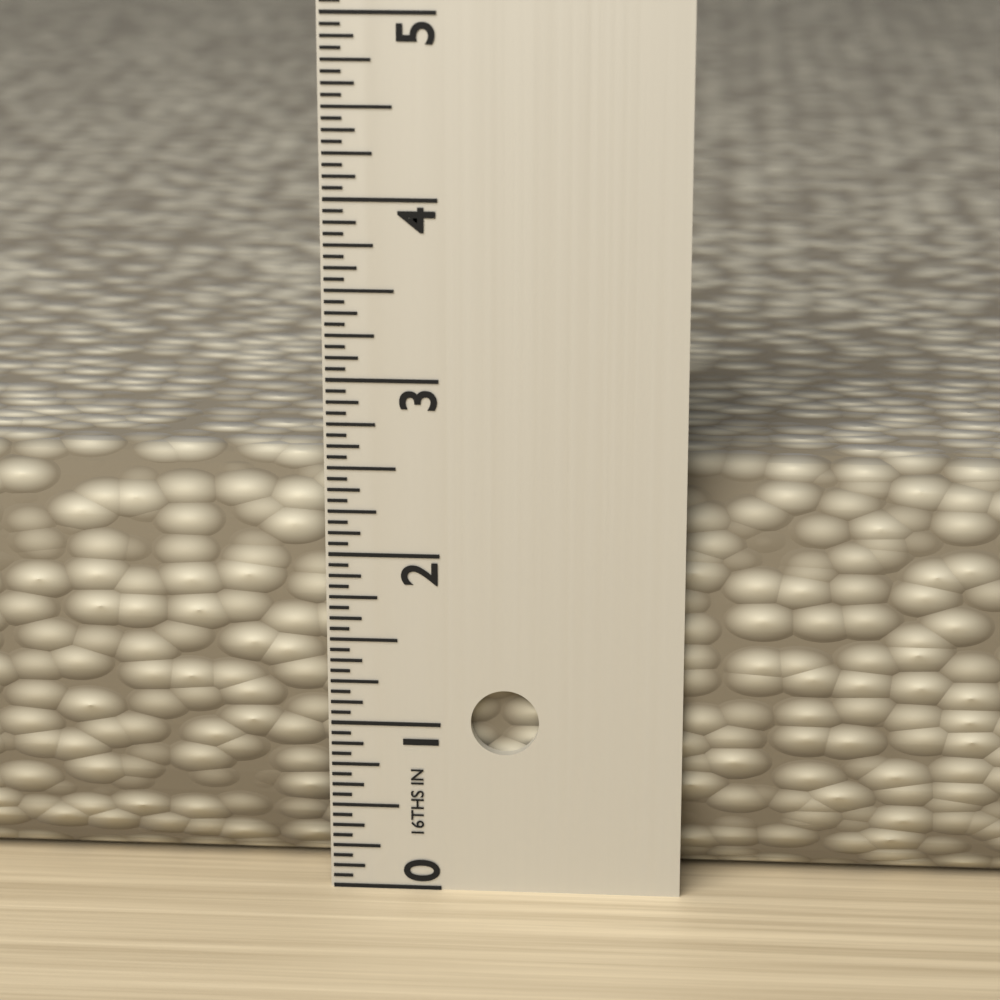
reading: 2.5000 in
